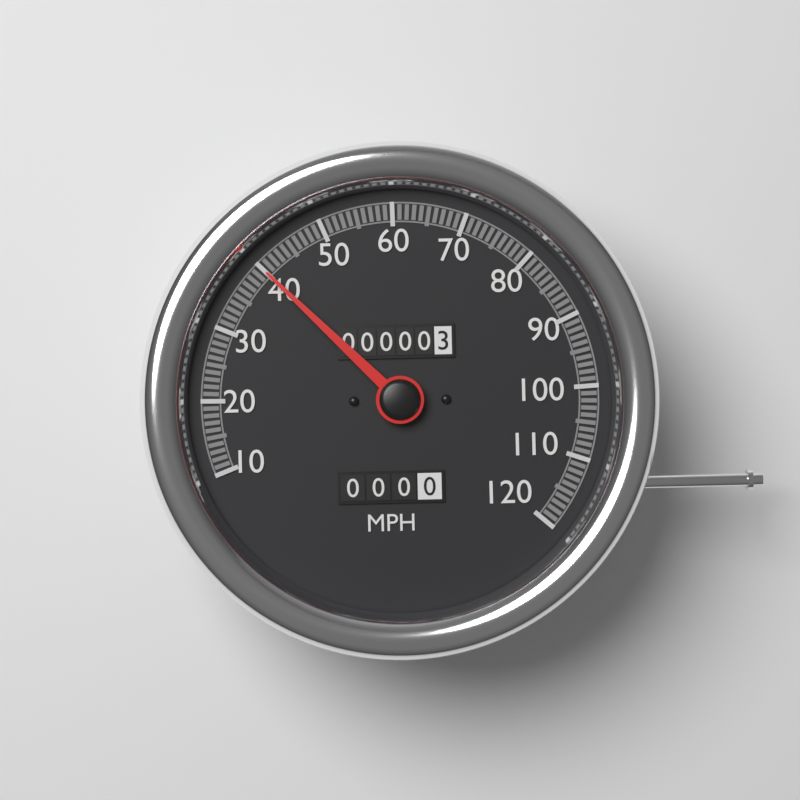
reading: 40 MPH
